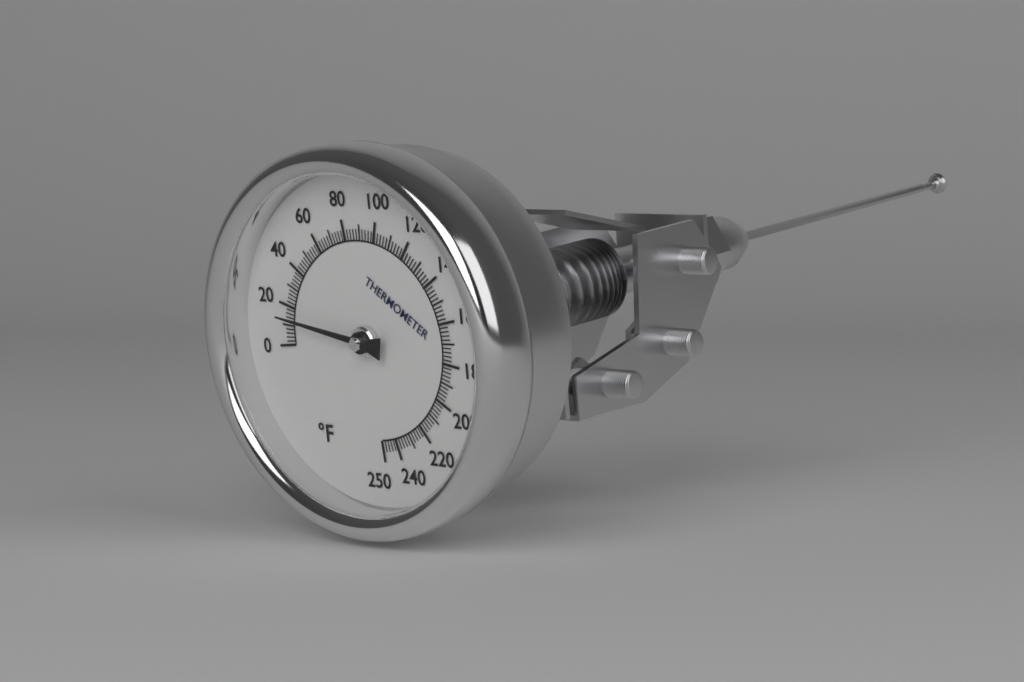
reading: 14 °F
